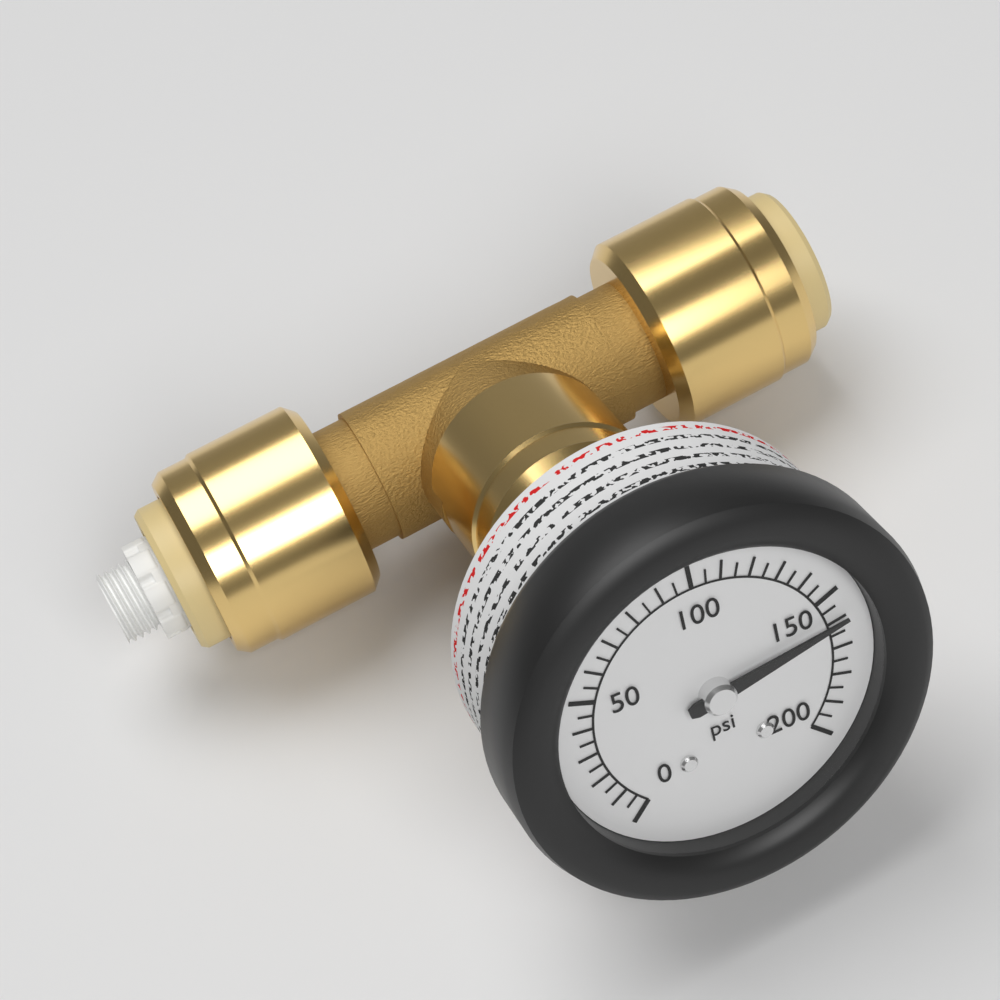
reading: 160 psi
